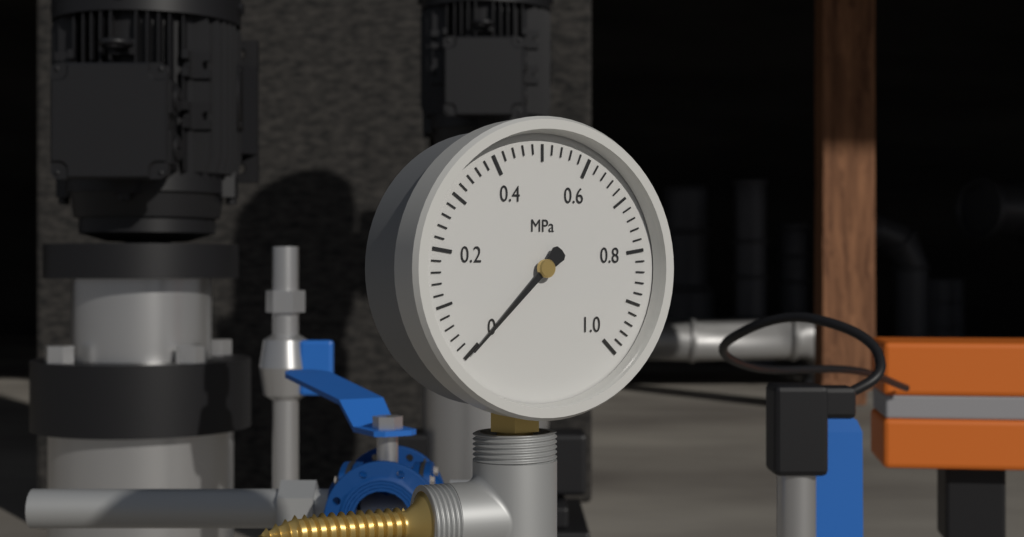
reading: 0.00 MPa
